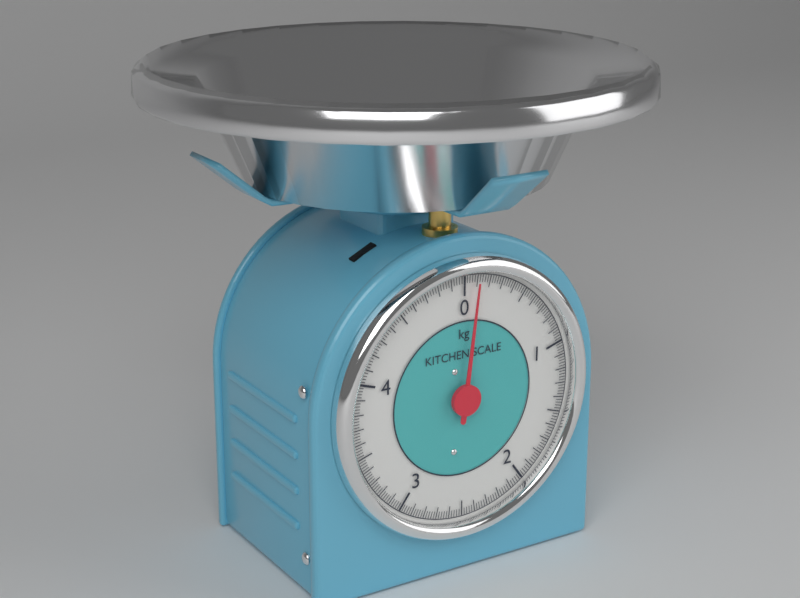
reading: 0.10 kg
